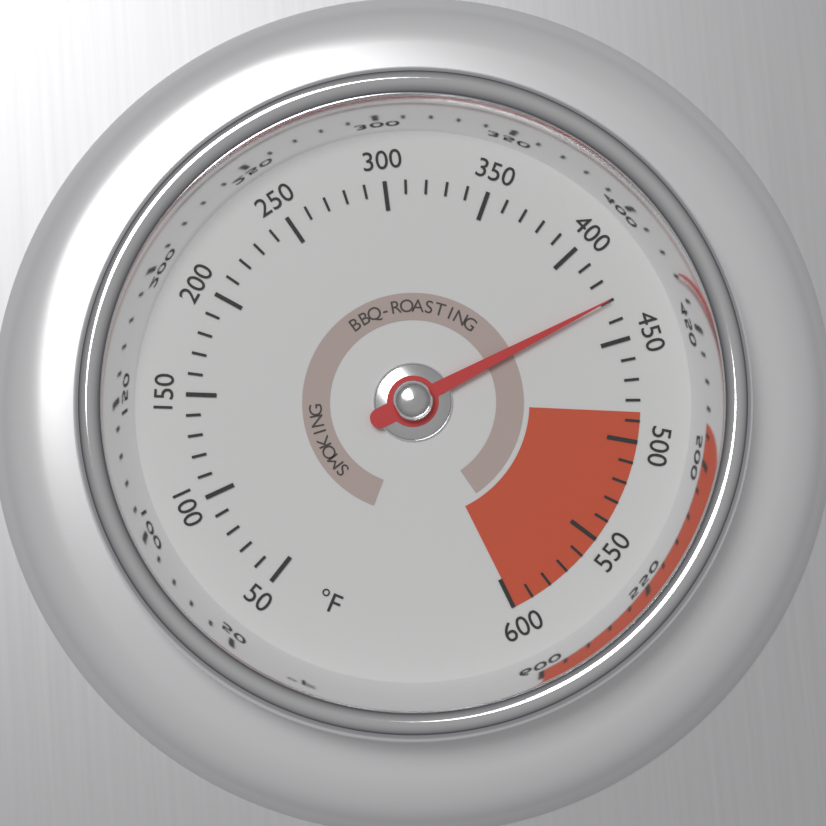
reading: 430 °F
